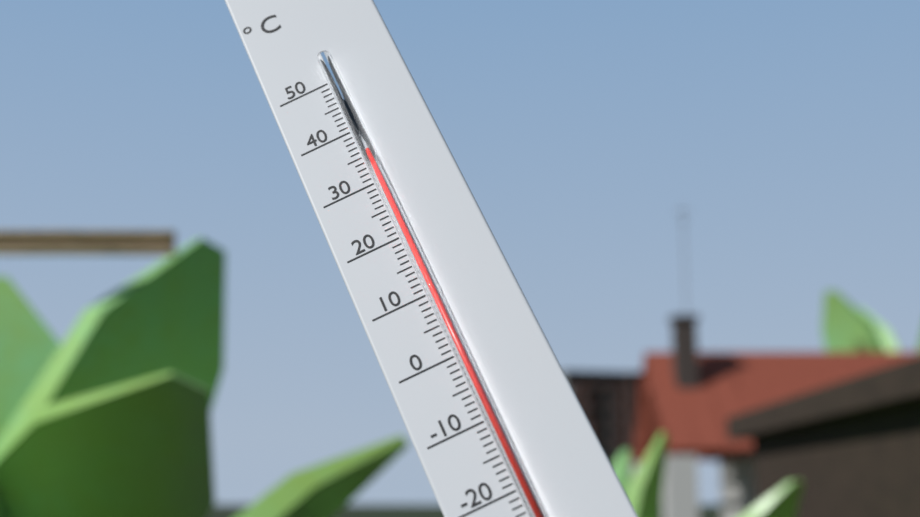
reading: 35 °C
